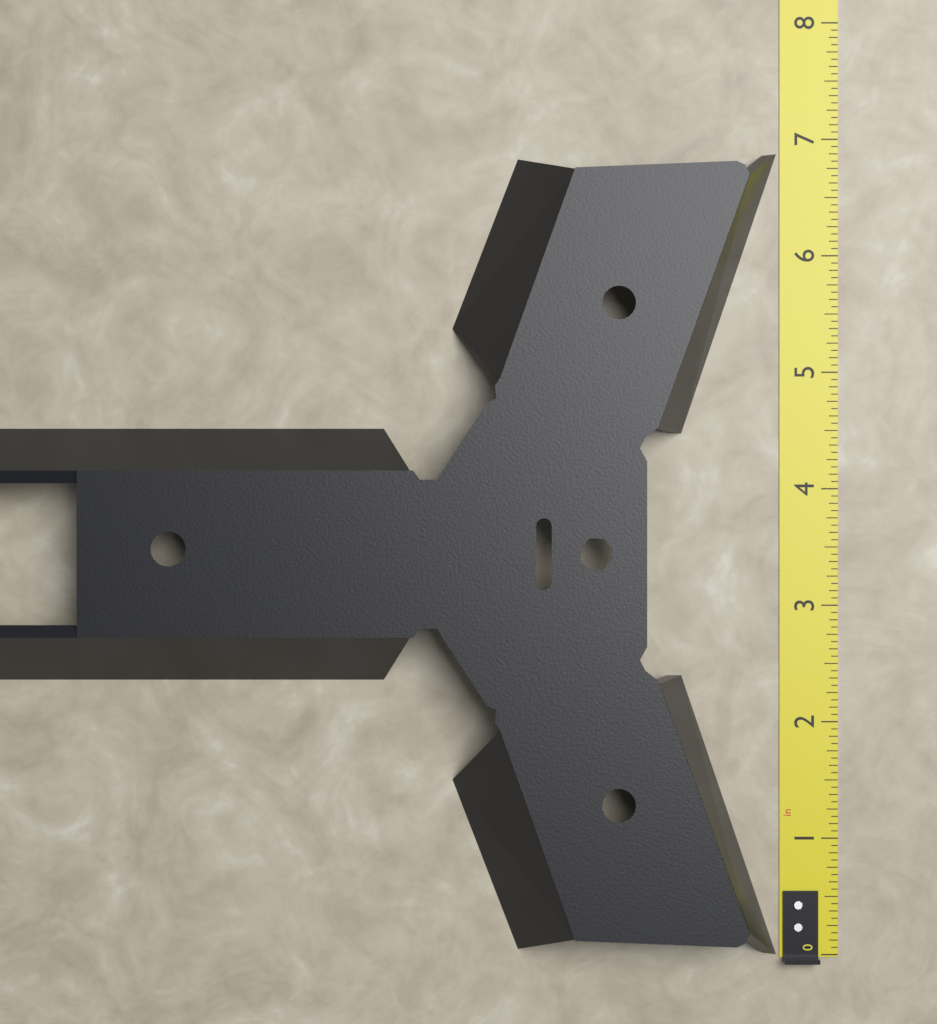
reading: 6.8750 in
